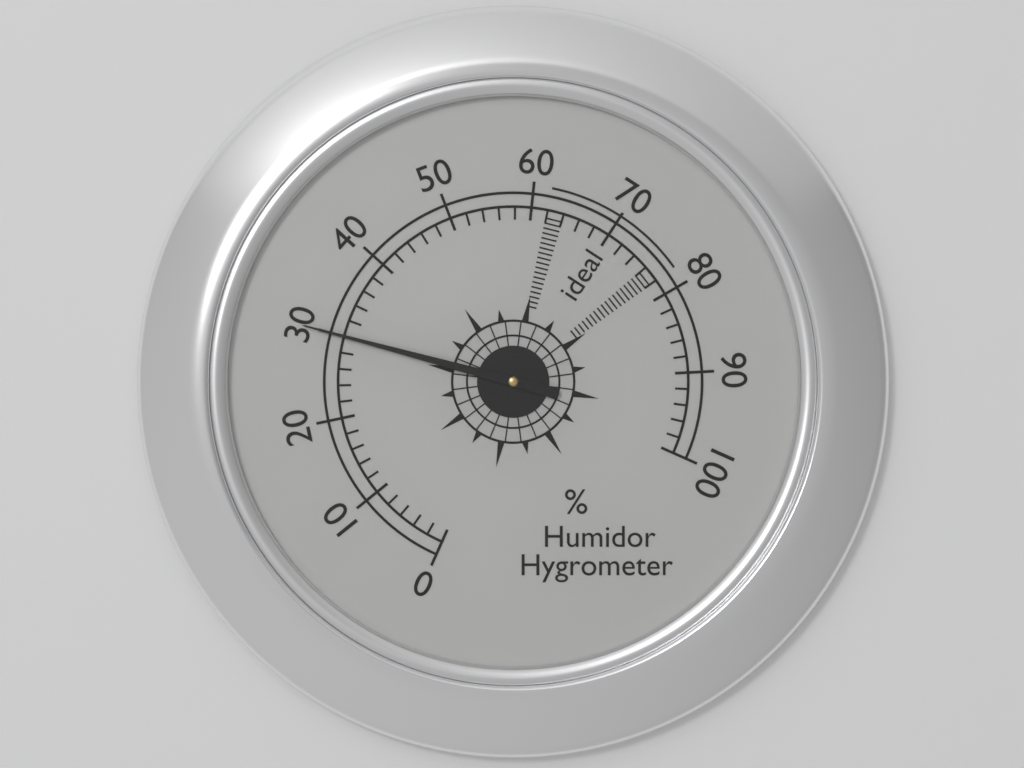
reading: 30 %
